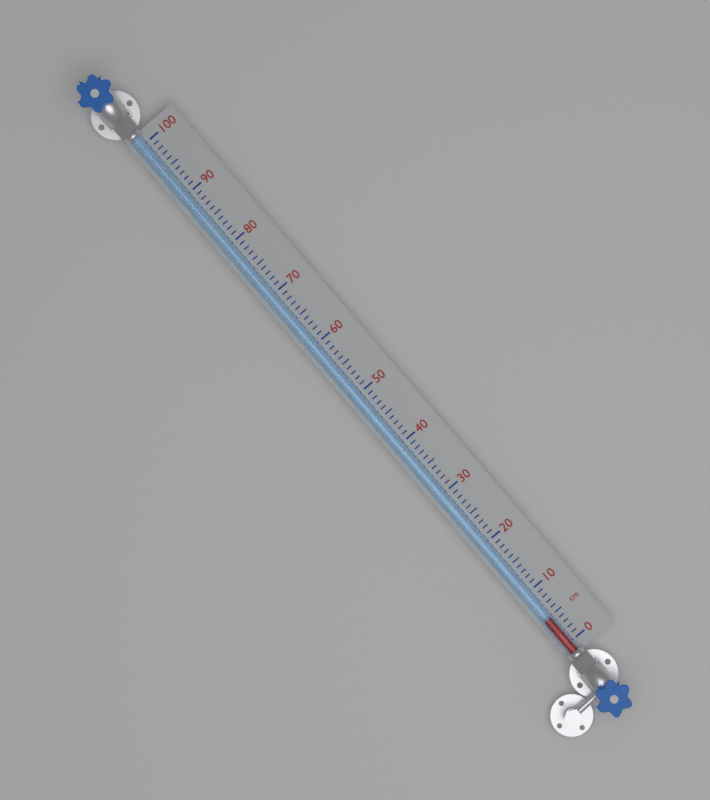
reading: 5 cm
